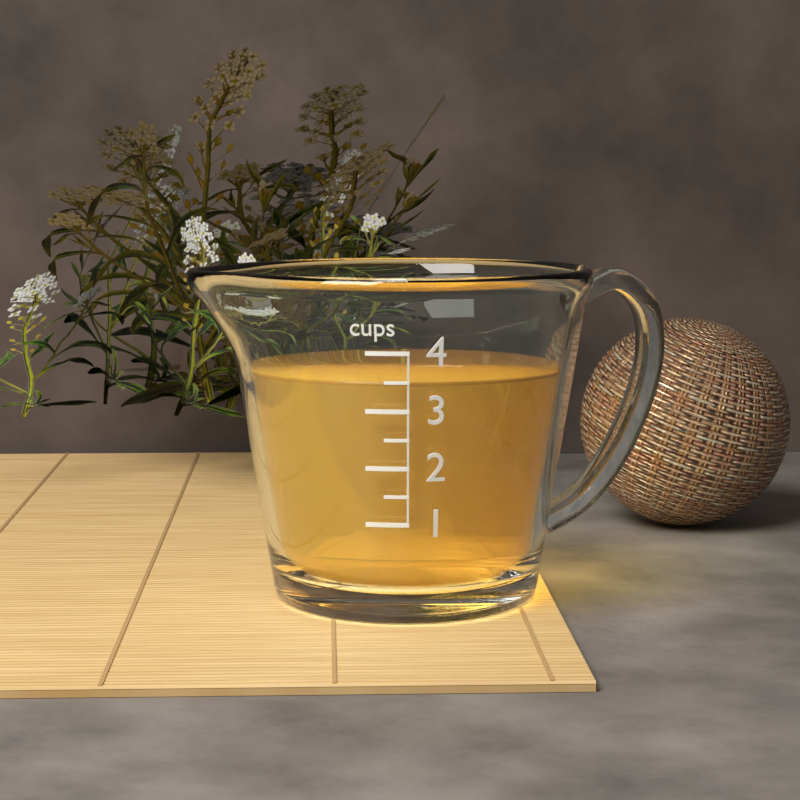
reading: 3.5 cups
